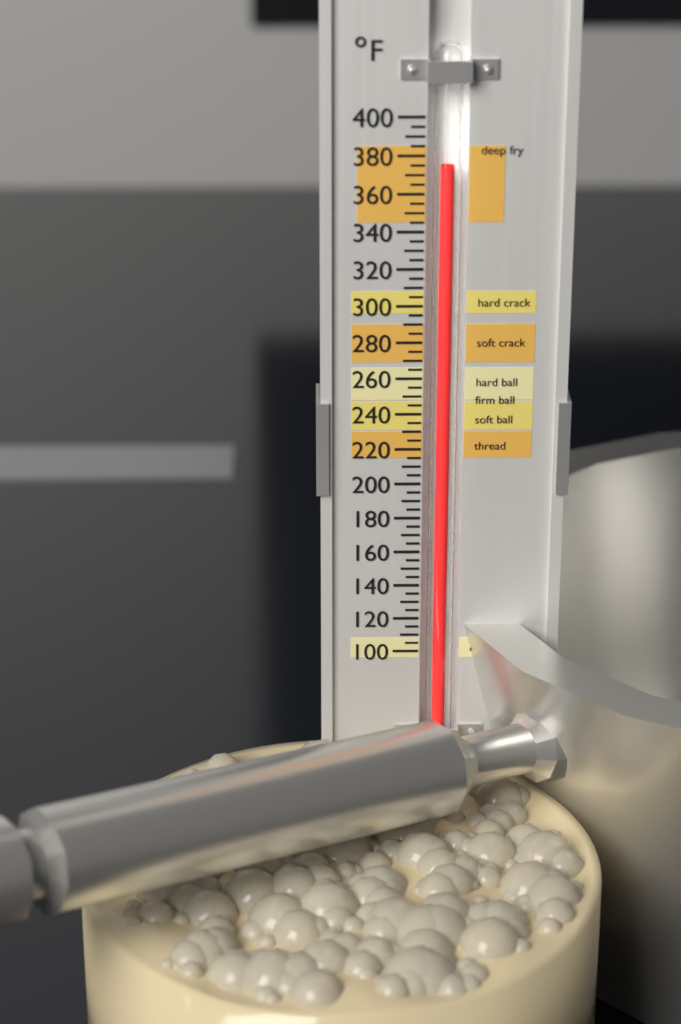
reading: 375 °F
